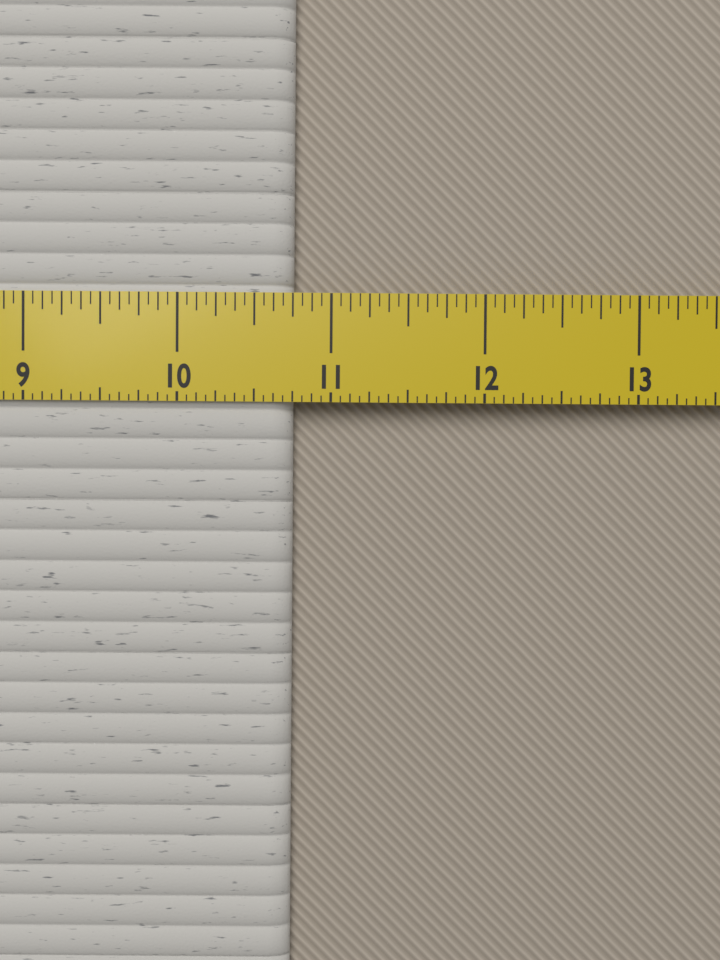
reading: 10.7500 in
